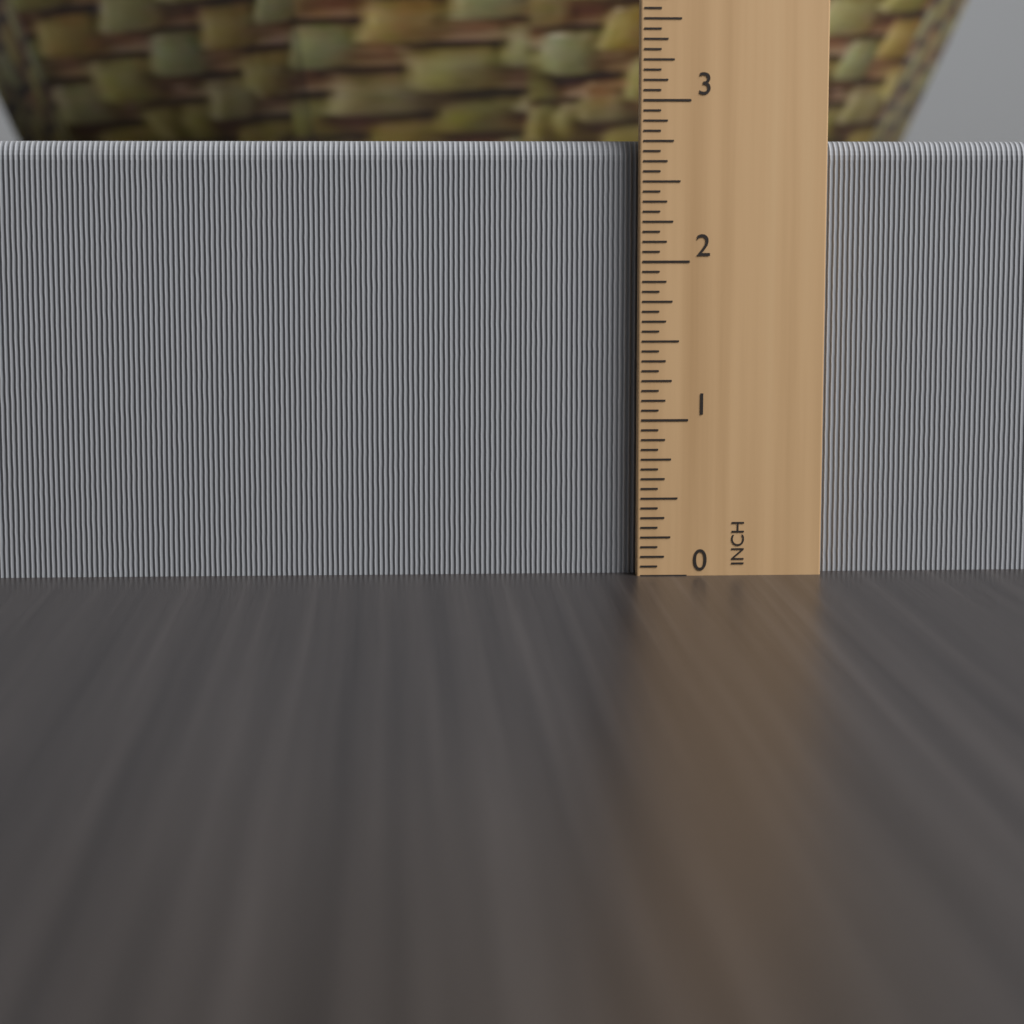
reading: 2.7500 in
